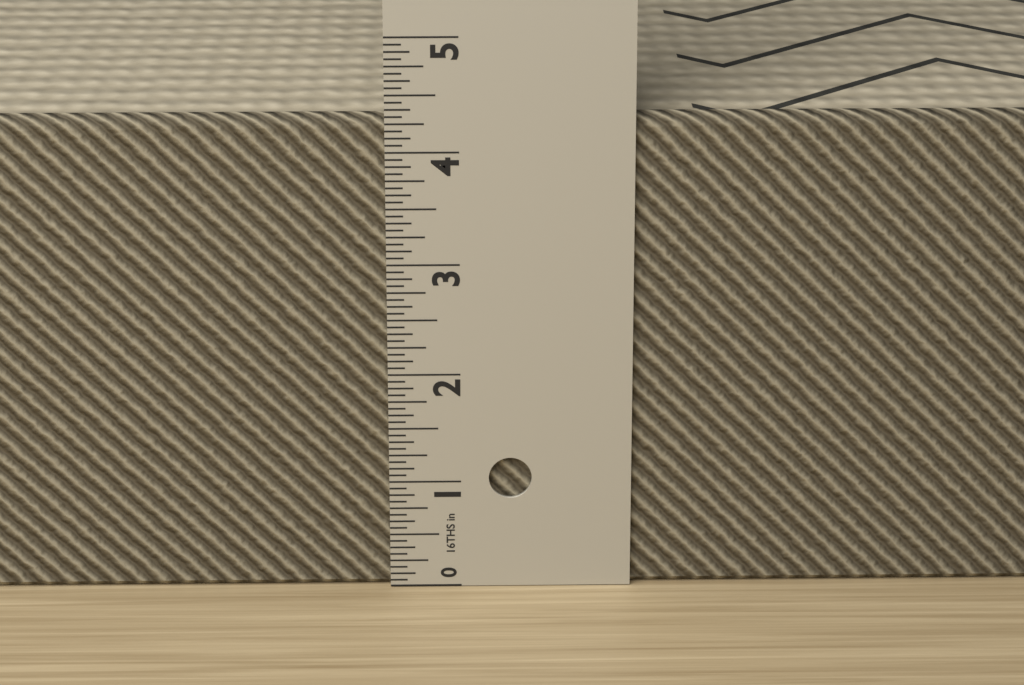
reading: 4.3125 in
